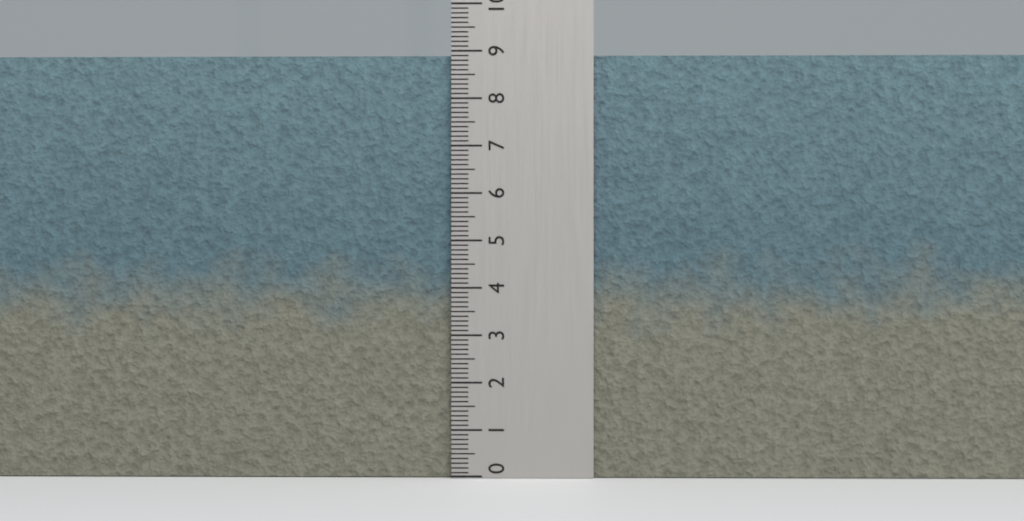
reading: 8.9 (no unit)
